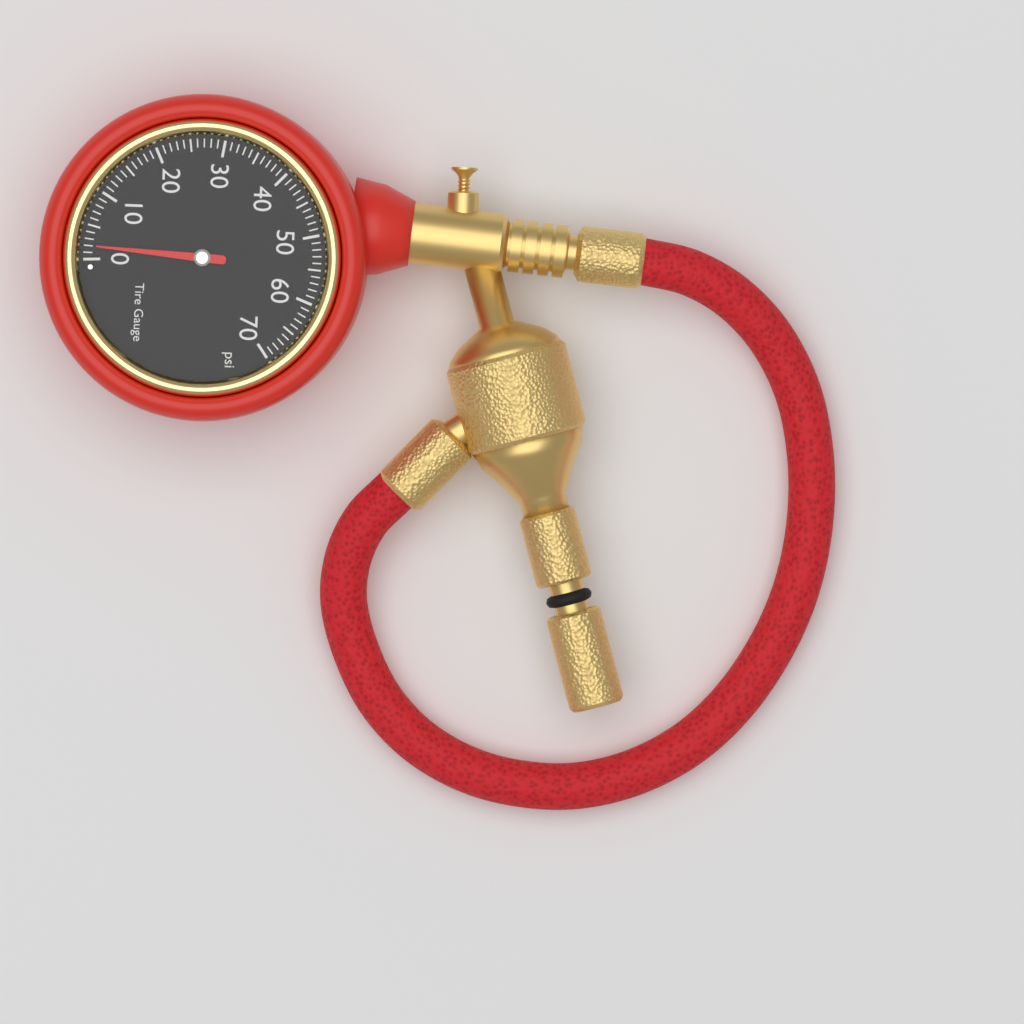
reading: 2 psi
